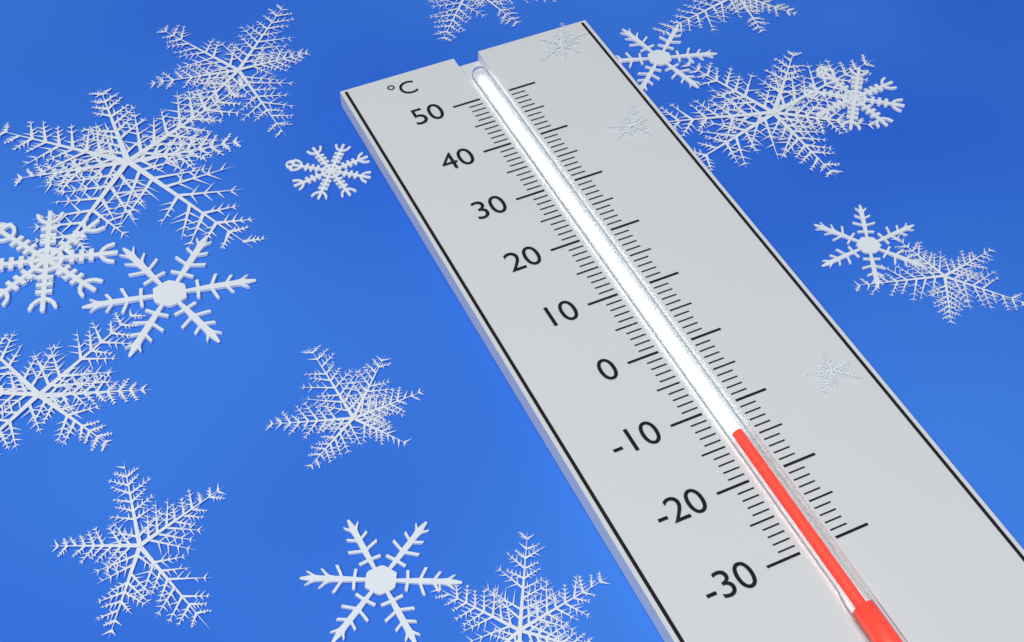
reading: -14 °C
